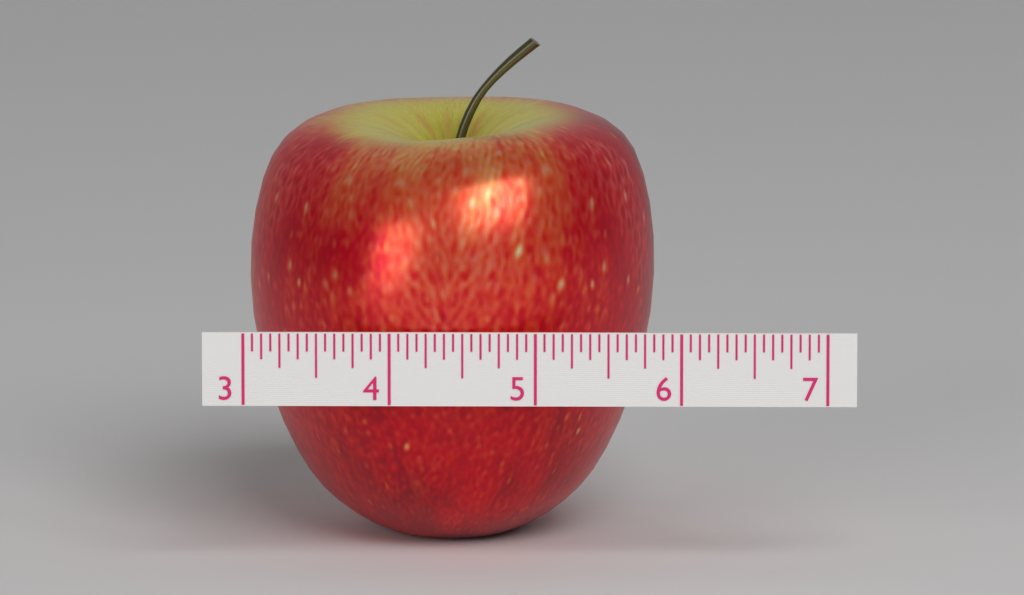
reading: 5.8125 (no unit)
